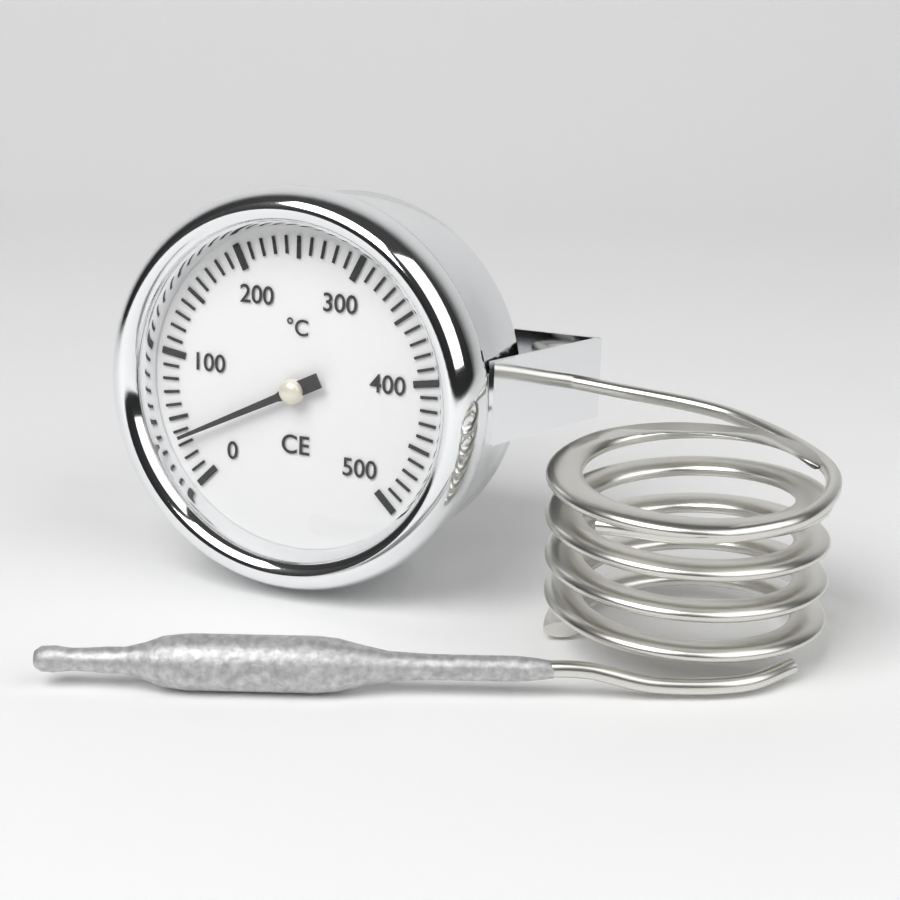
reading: 35 °C
